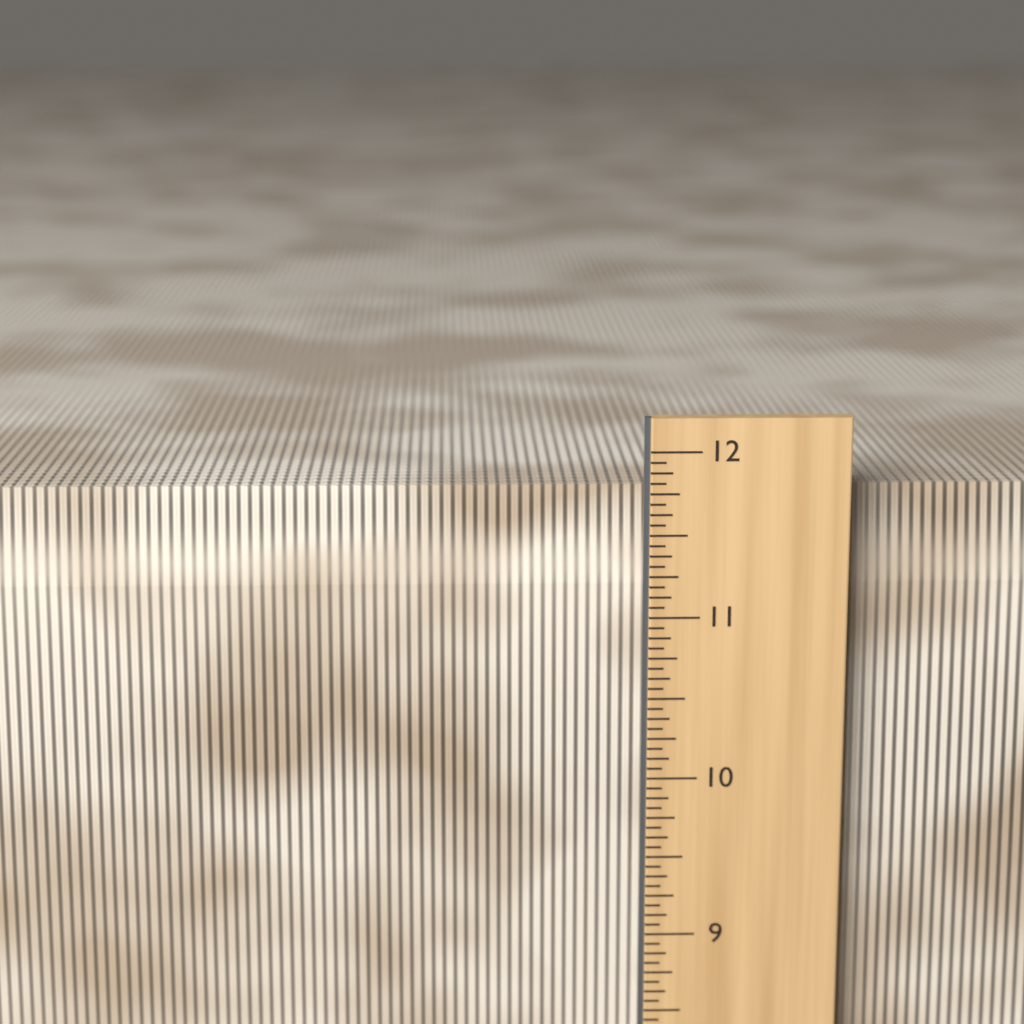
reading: 11.7500 in
